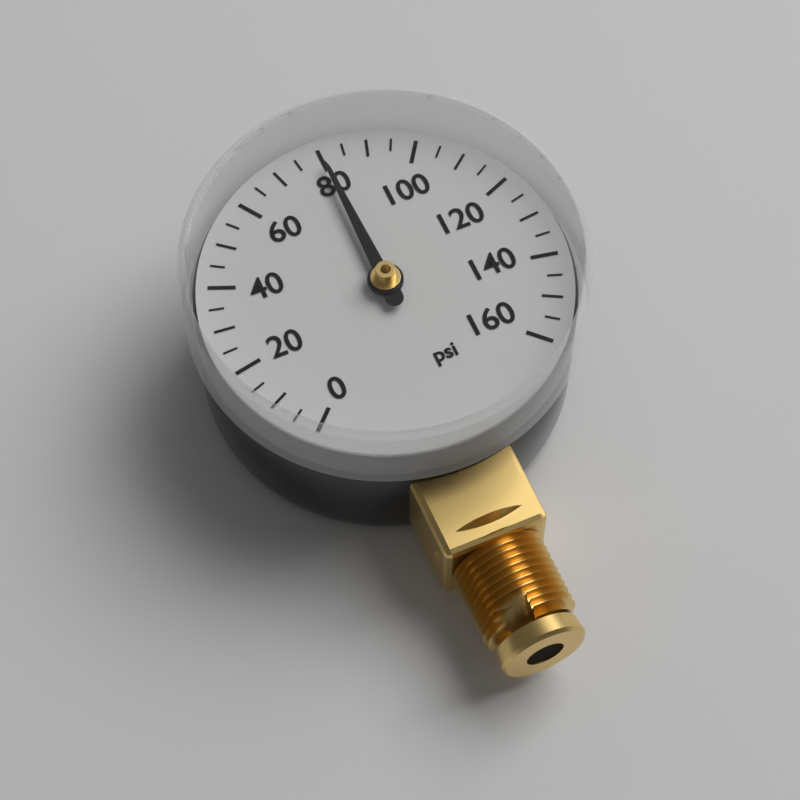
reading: 80 psi
